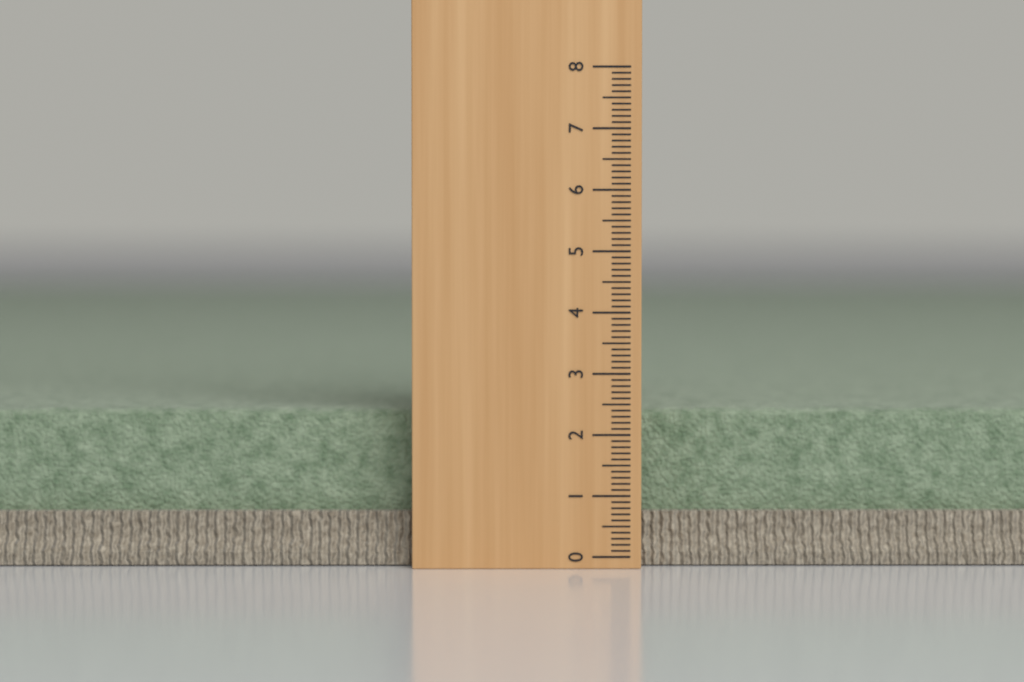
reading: 2.4 (no unit)
